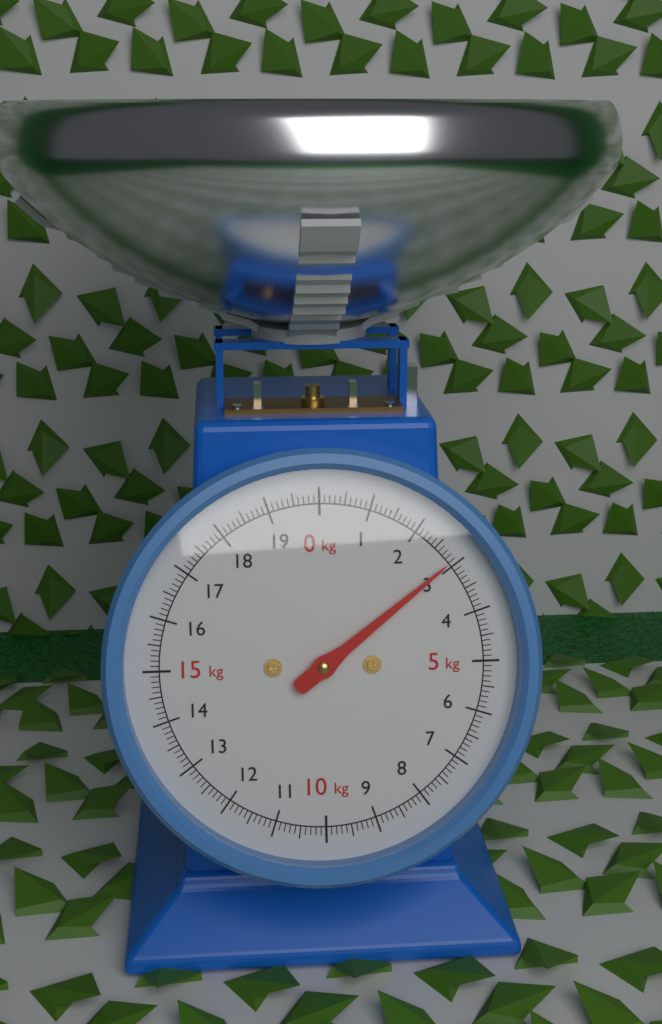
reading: 2.9 kg
